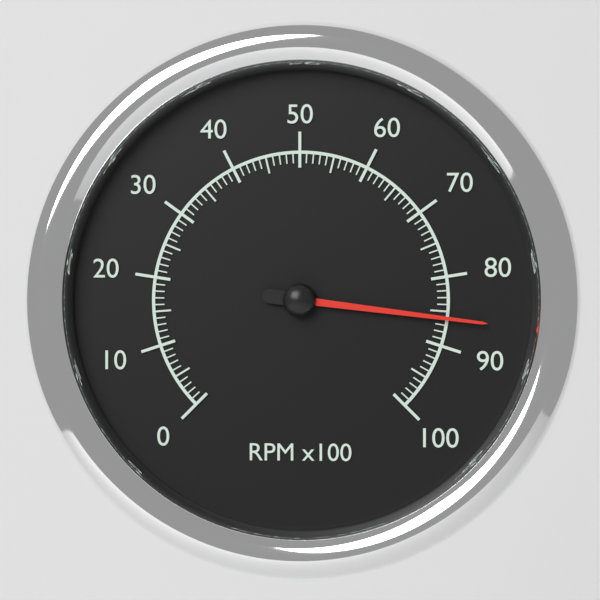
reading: 86 RPM x100
